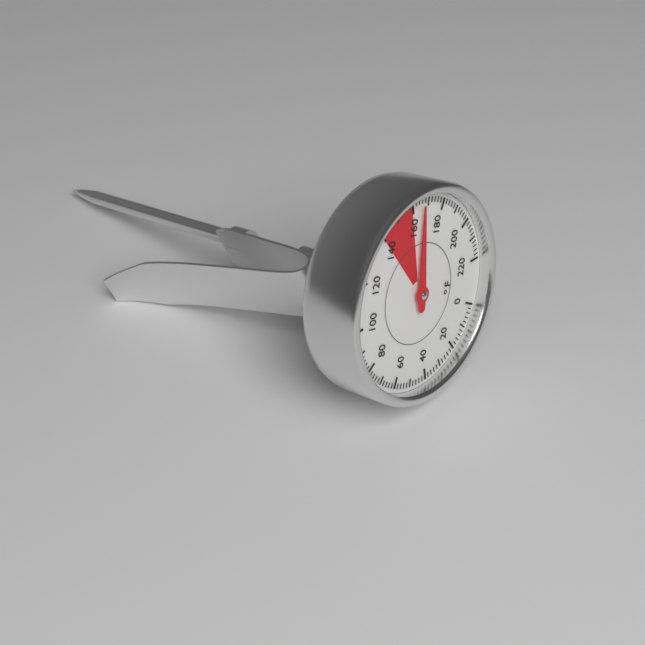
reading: 166 °F
